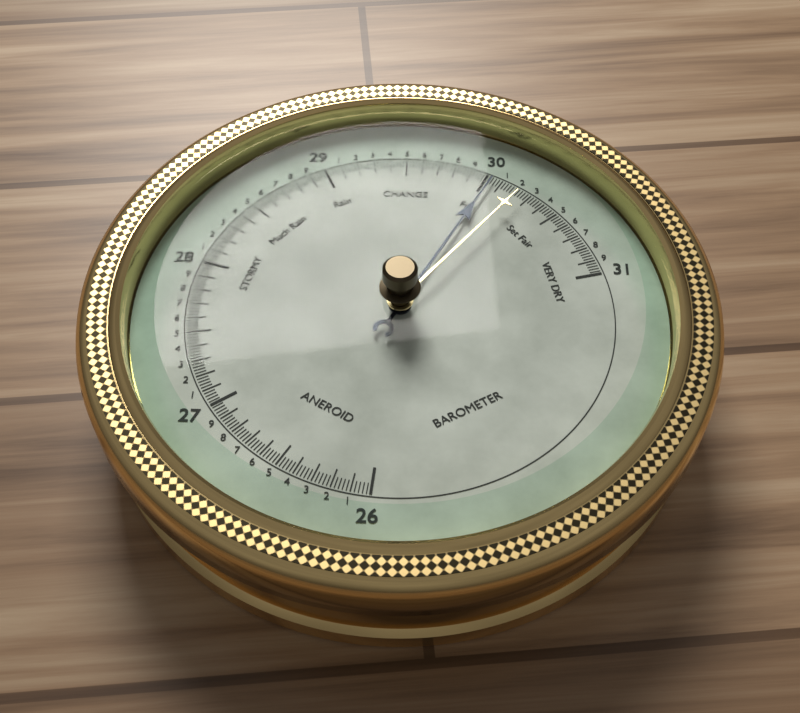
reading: 30.04 (no unit)
